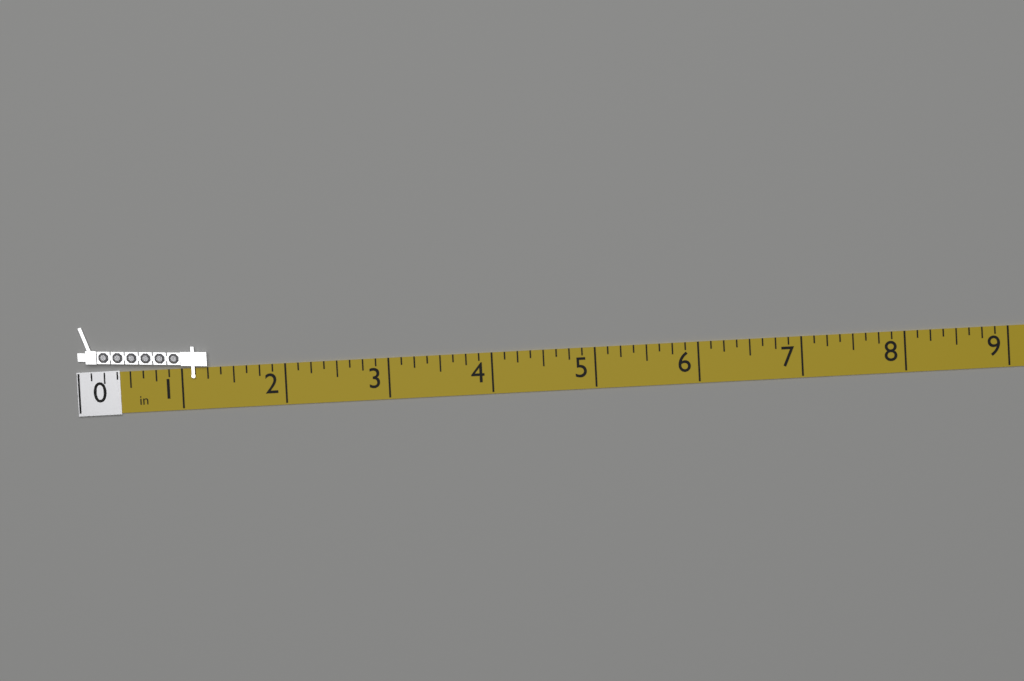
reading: 1.250 in
